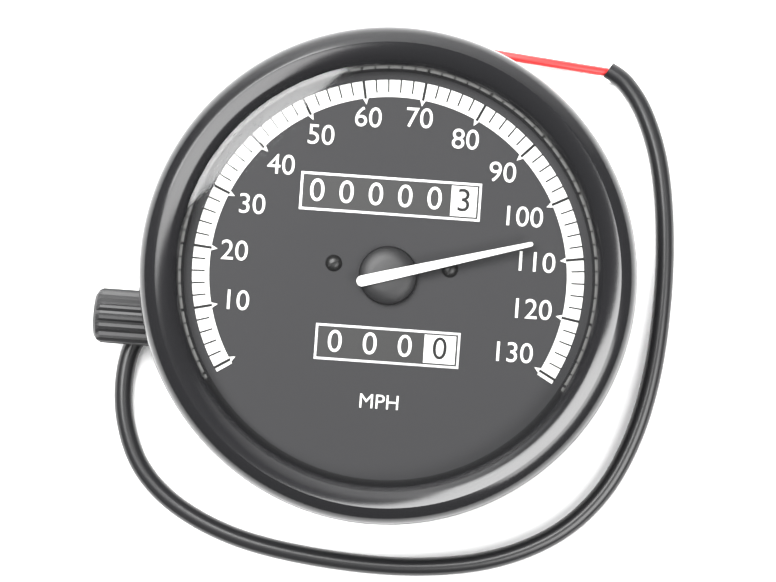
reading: 106 MPH
